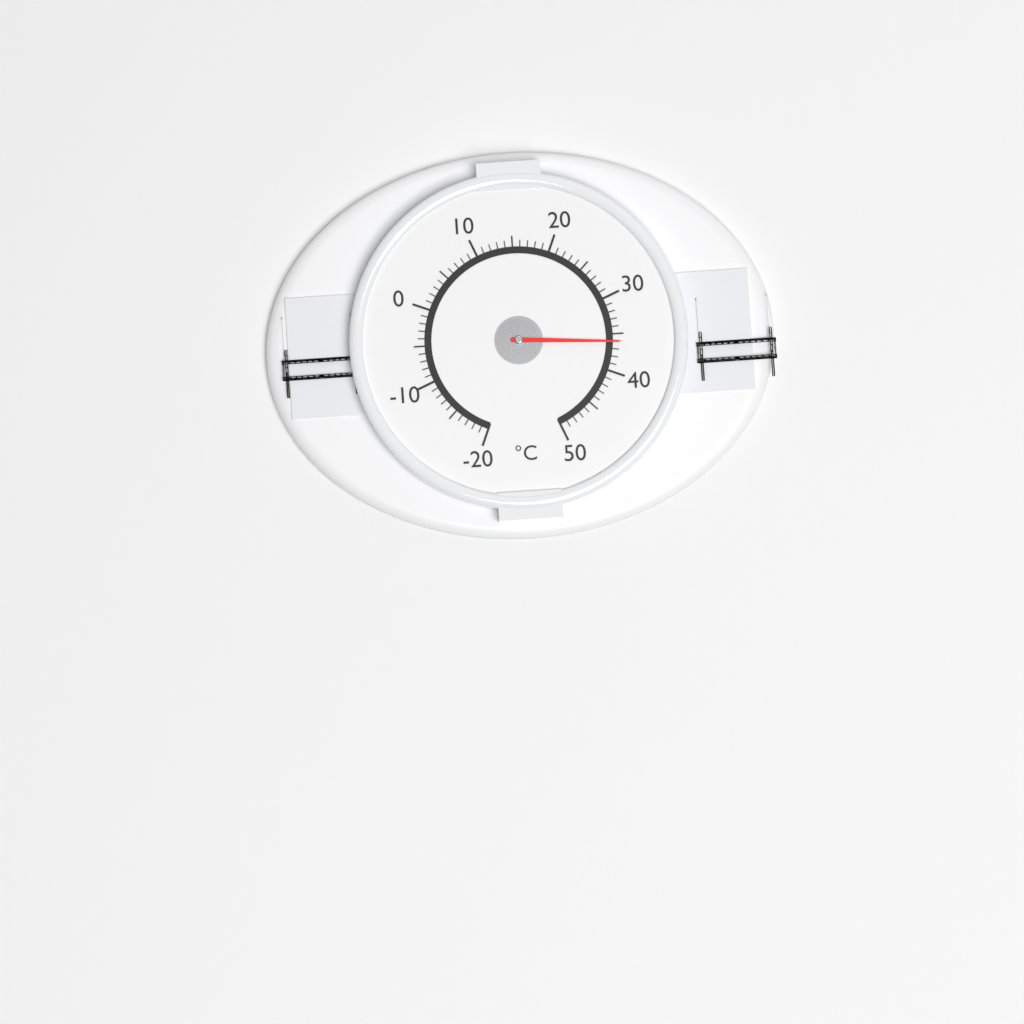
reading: 36 °C
